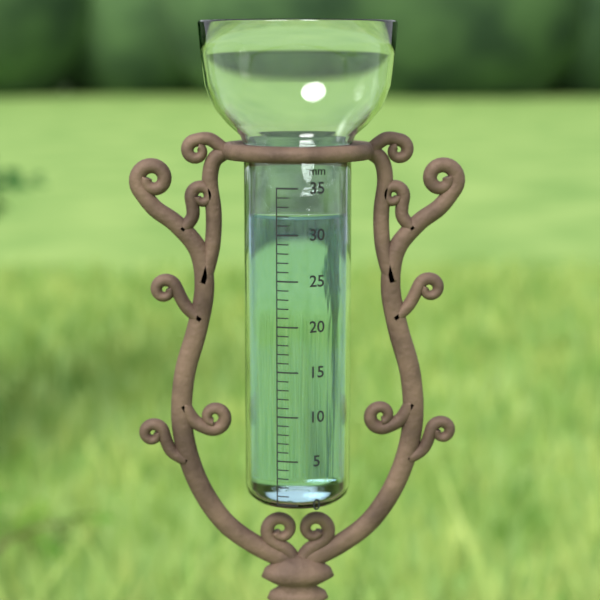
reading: 32 mm
